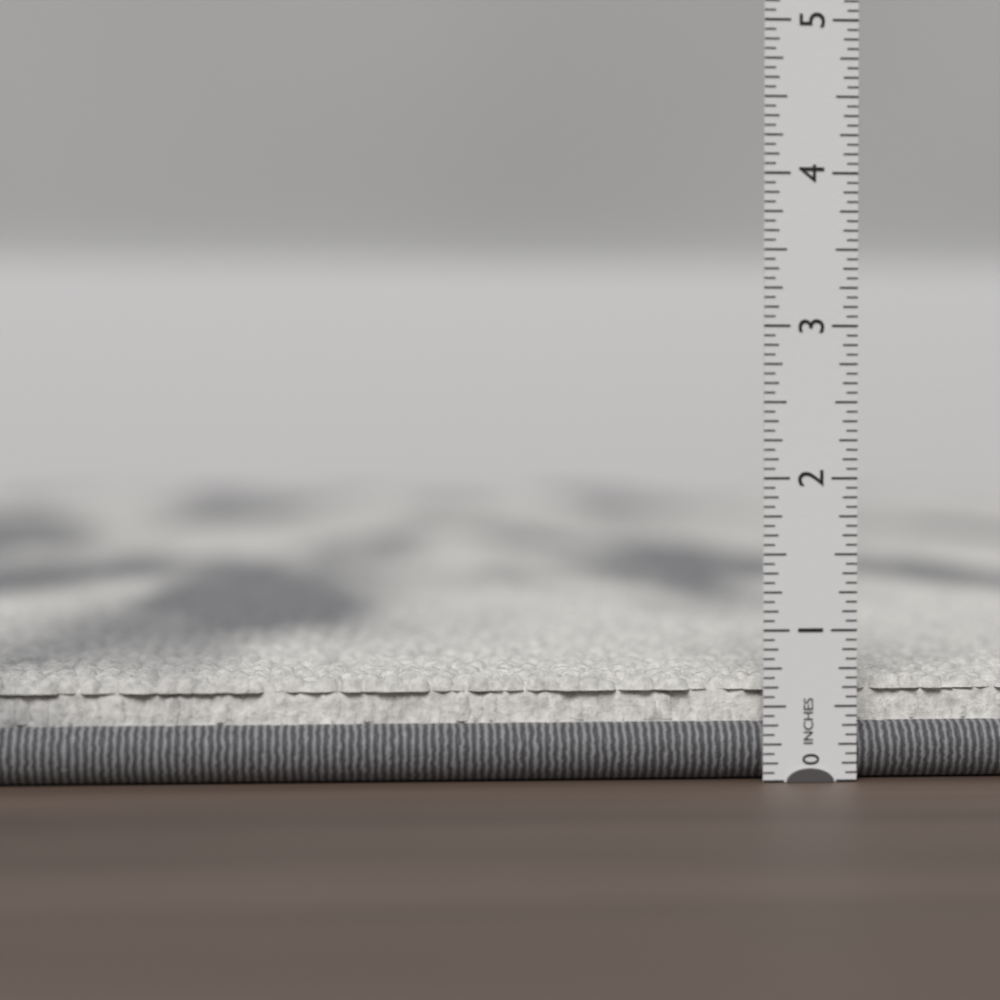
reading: 0.6875 in
